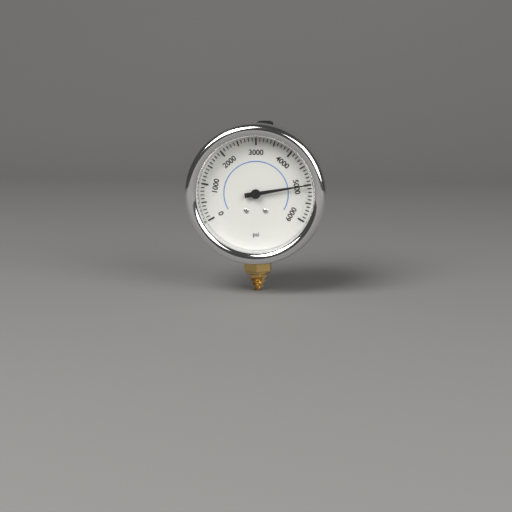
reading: 5000 psi
